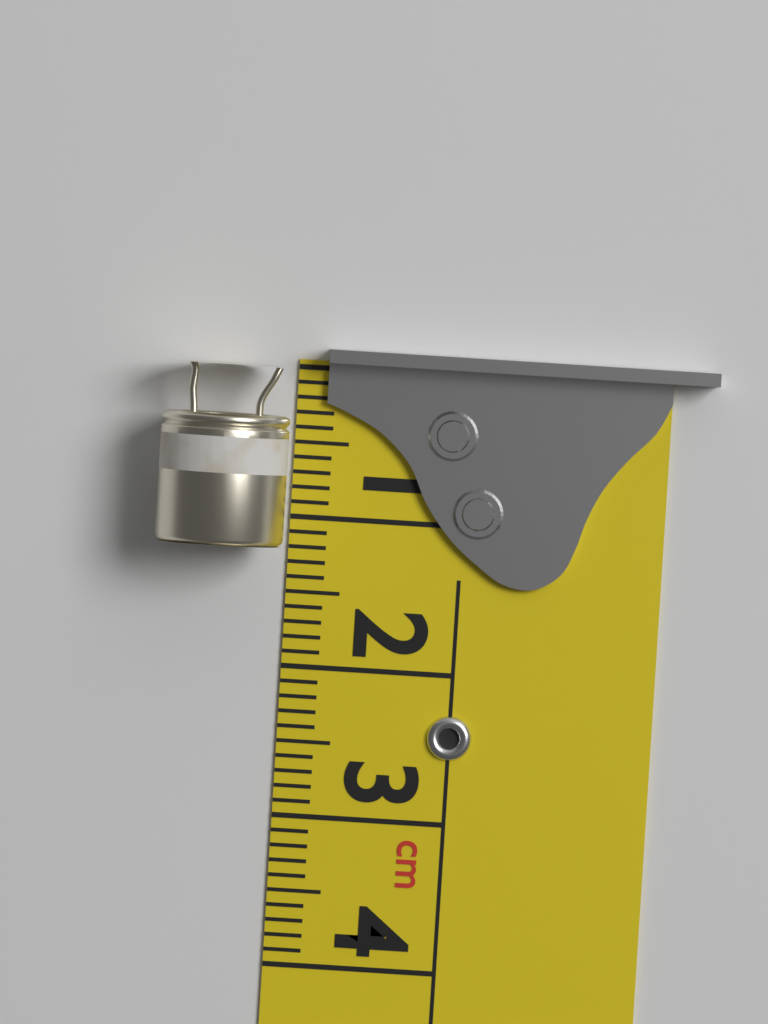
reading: 1.2 cm
